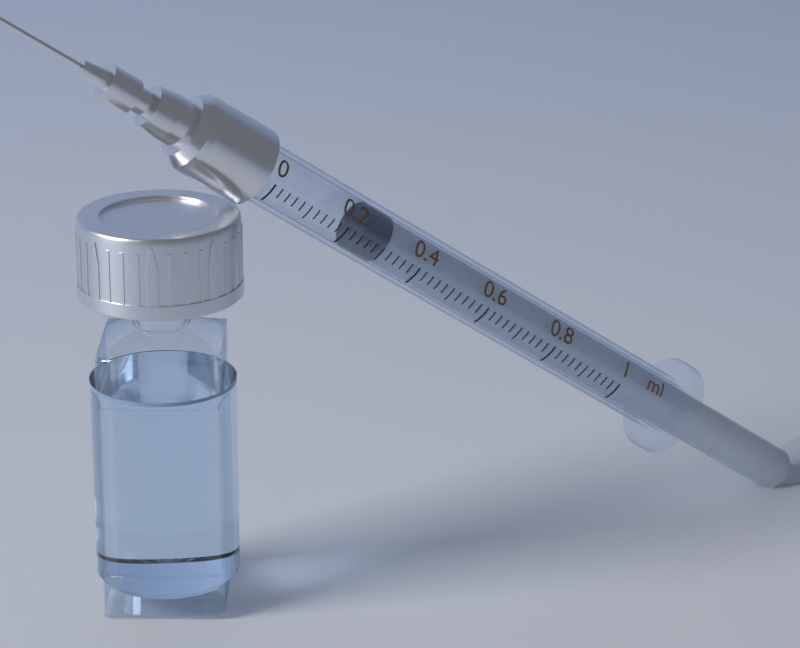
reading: 0.24 ml
